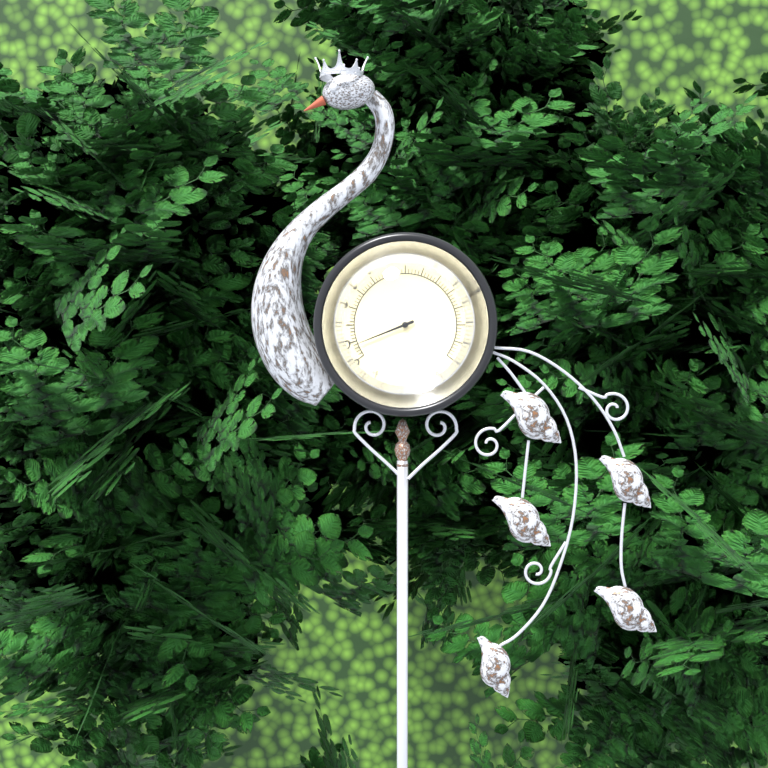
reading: -12 °F
